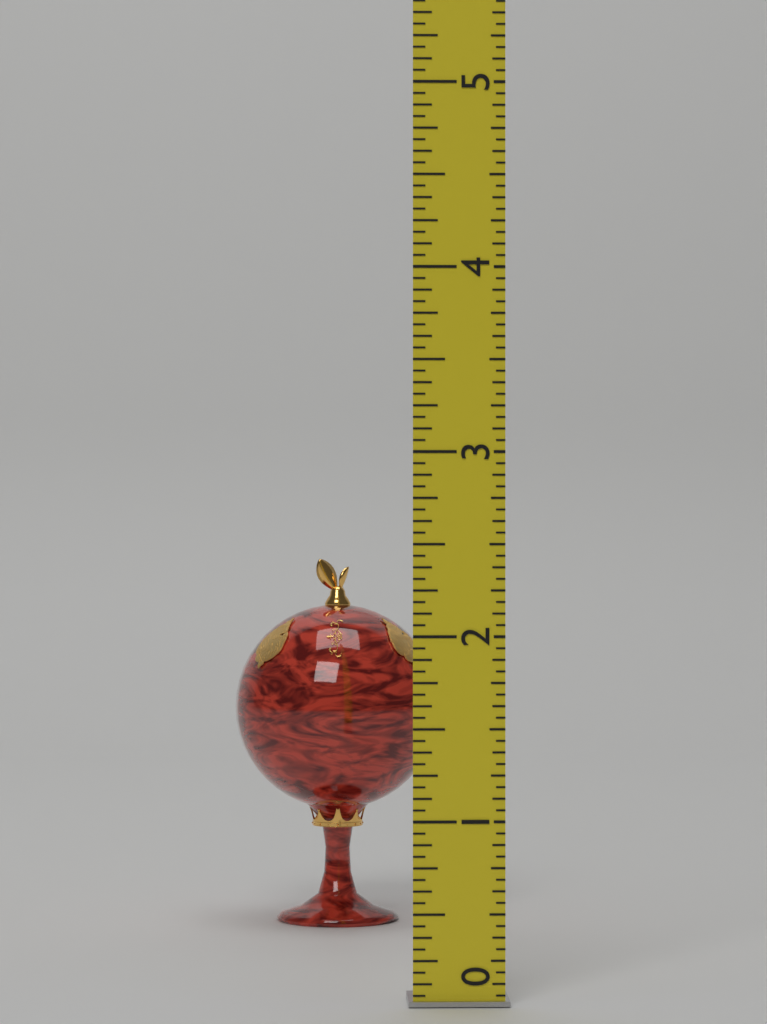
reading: 2.3750 (no unit)
